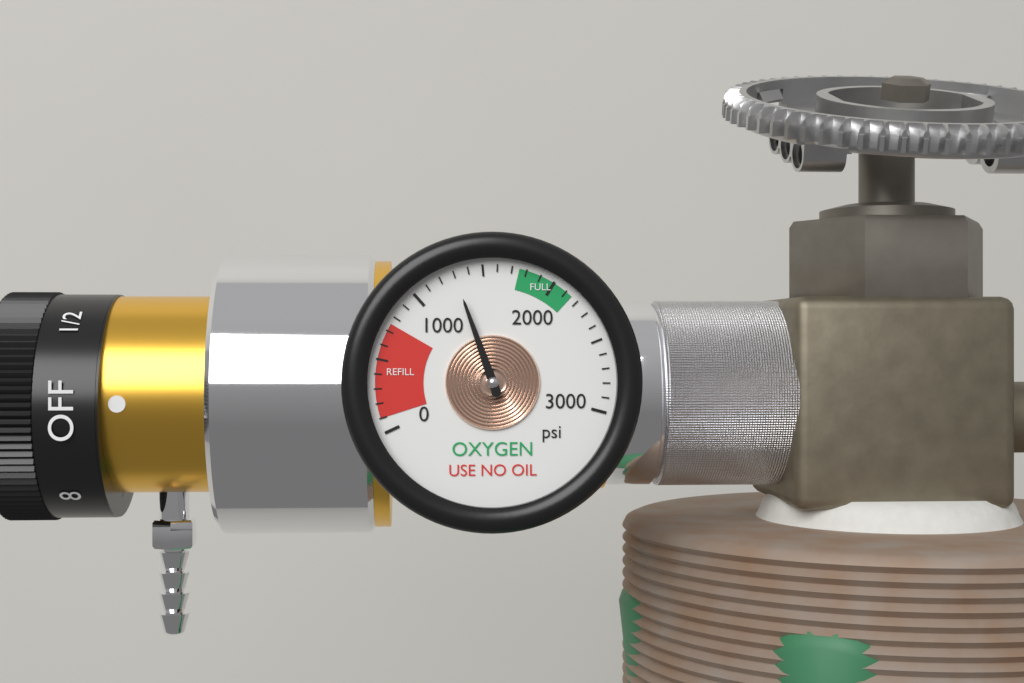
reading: 1300 psi
